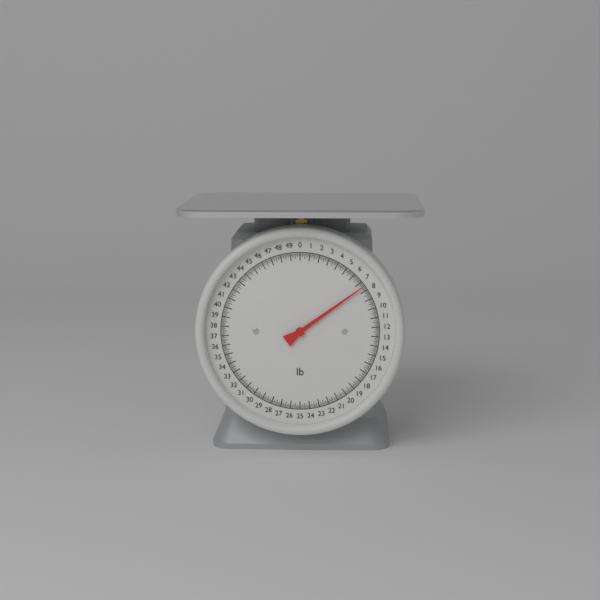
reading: 7.500 lb
